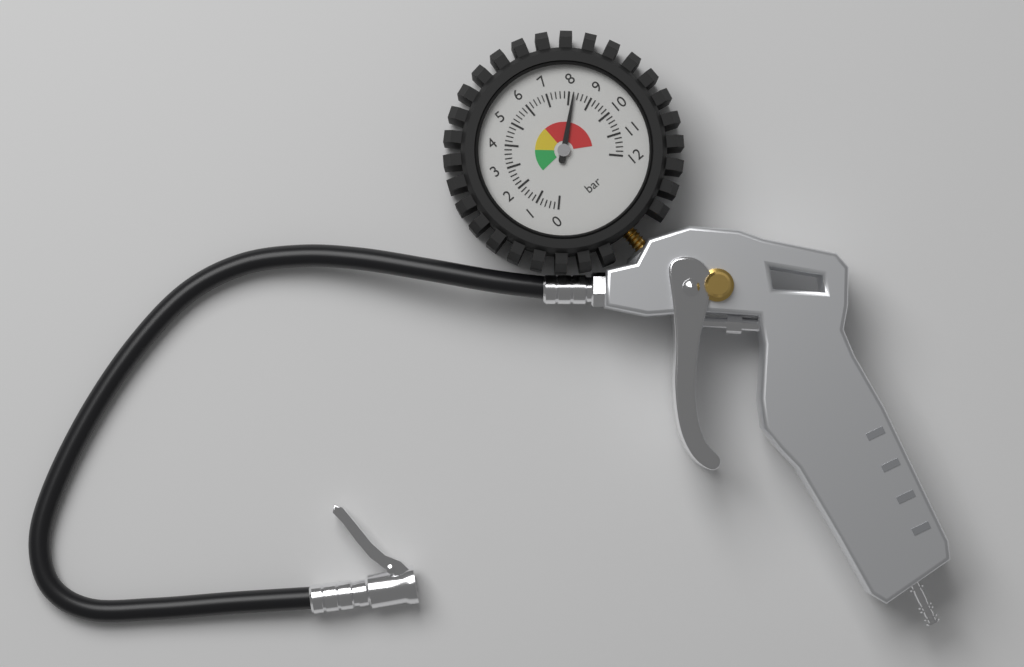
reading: 8.2 bar
